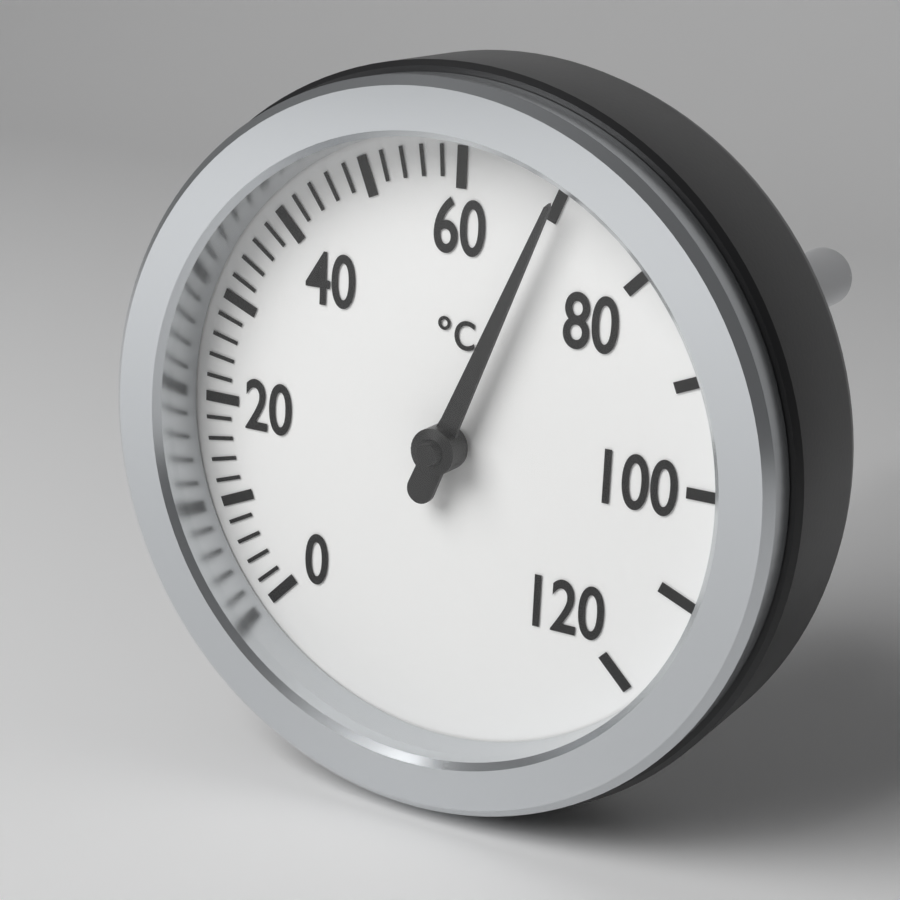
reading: 70 °C
